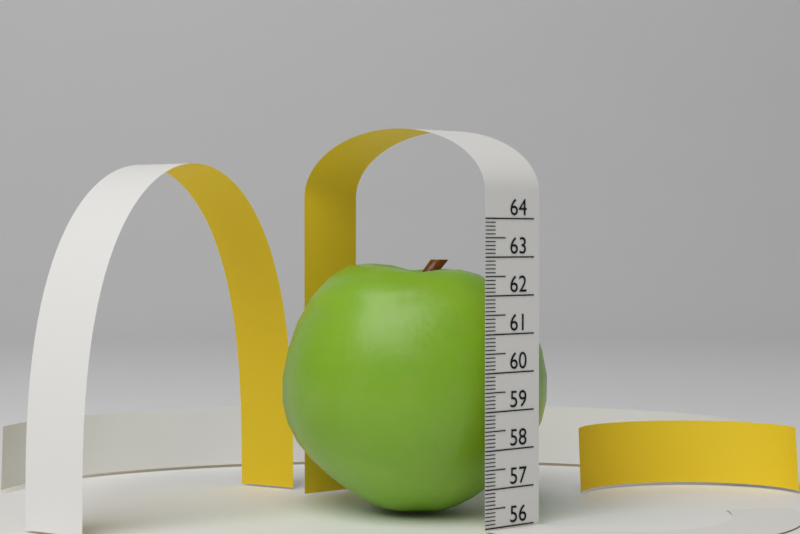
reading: 62.9 (no unit)
